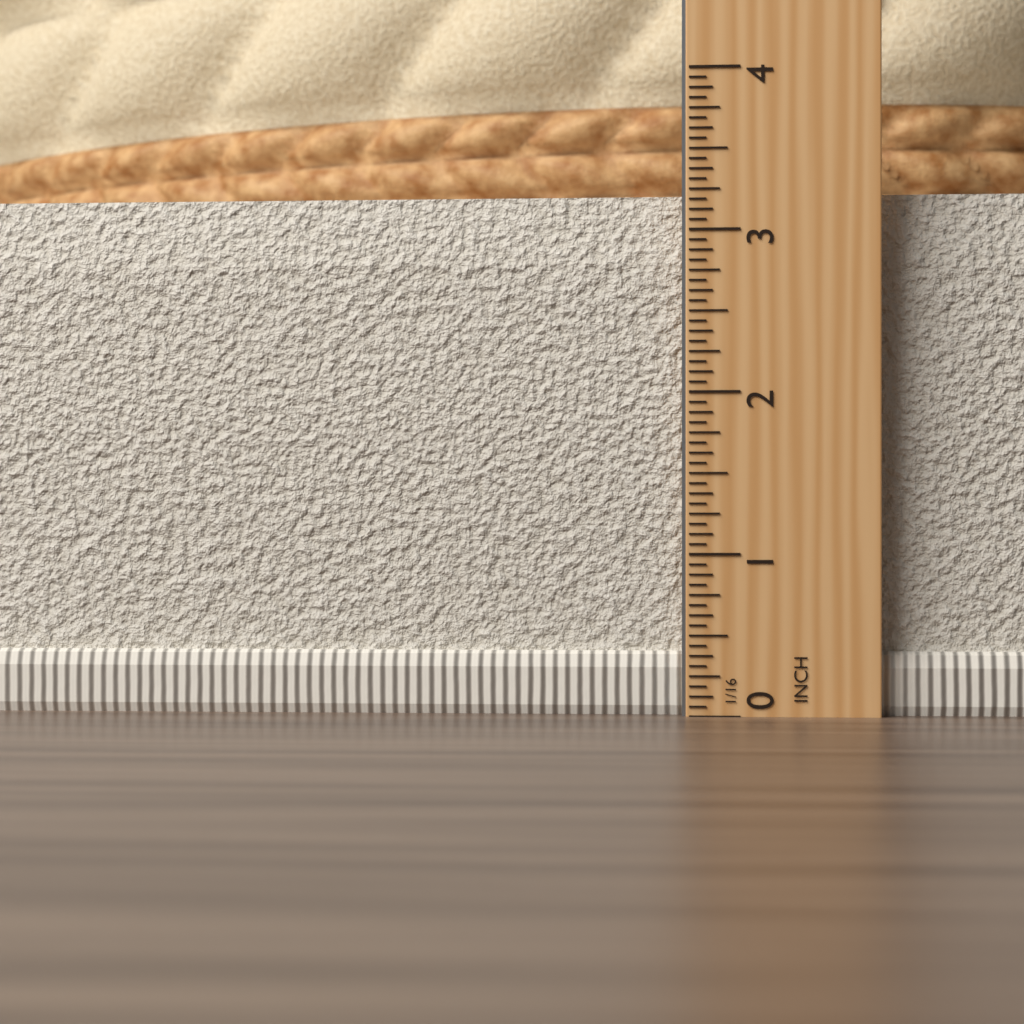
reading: 3.2500 in
